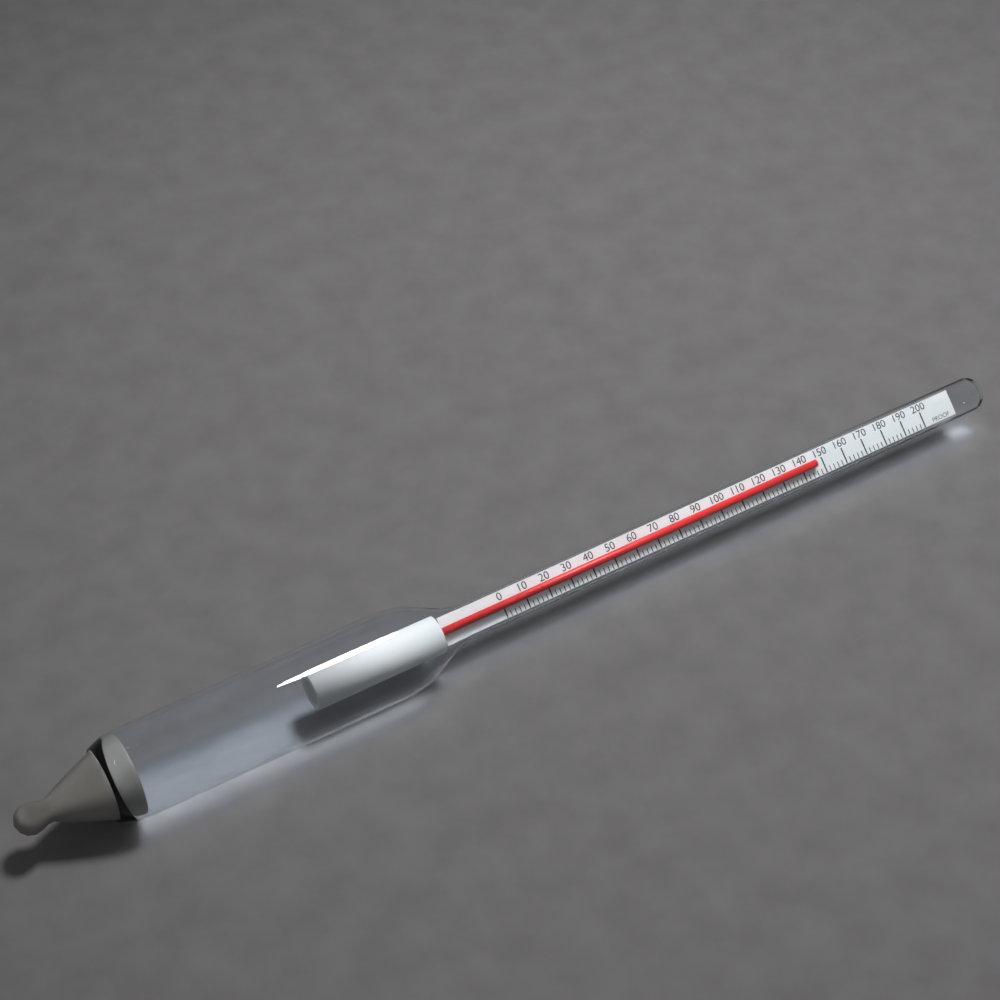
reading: 146 proof
